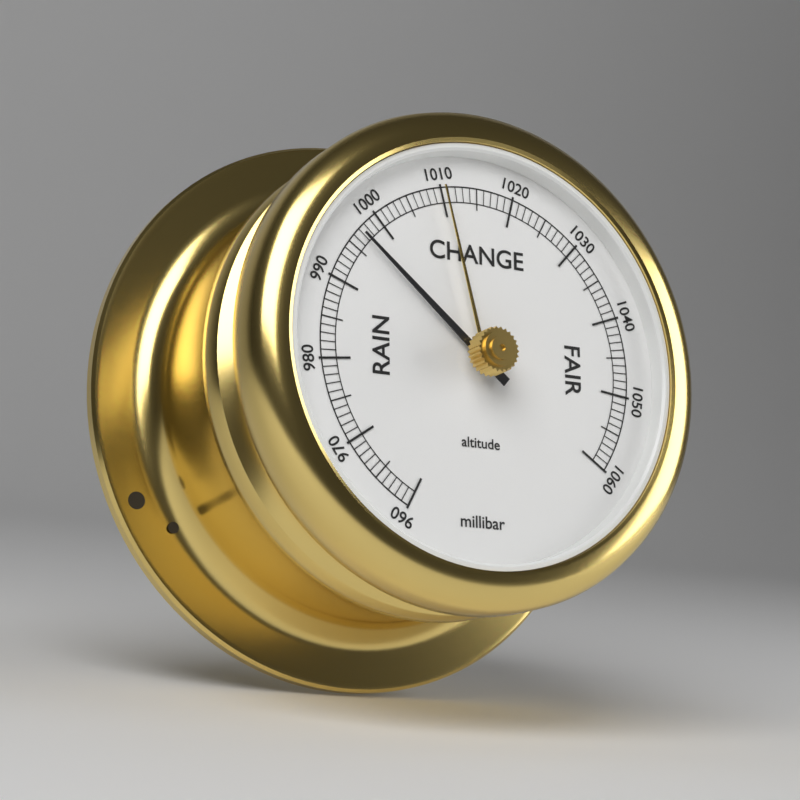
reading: 997 millibar
